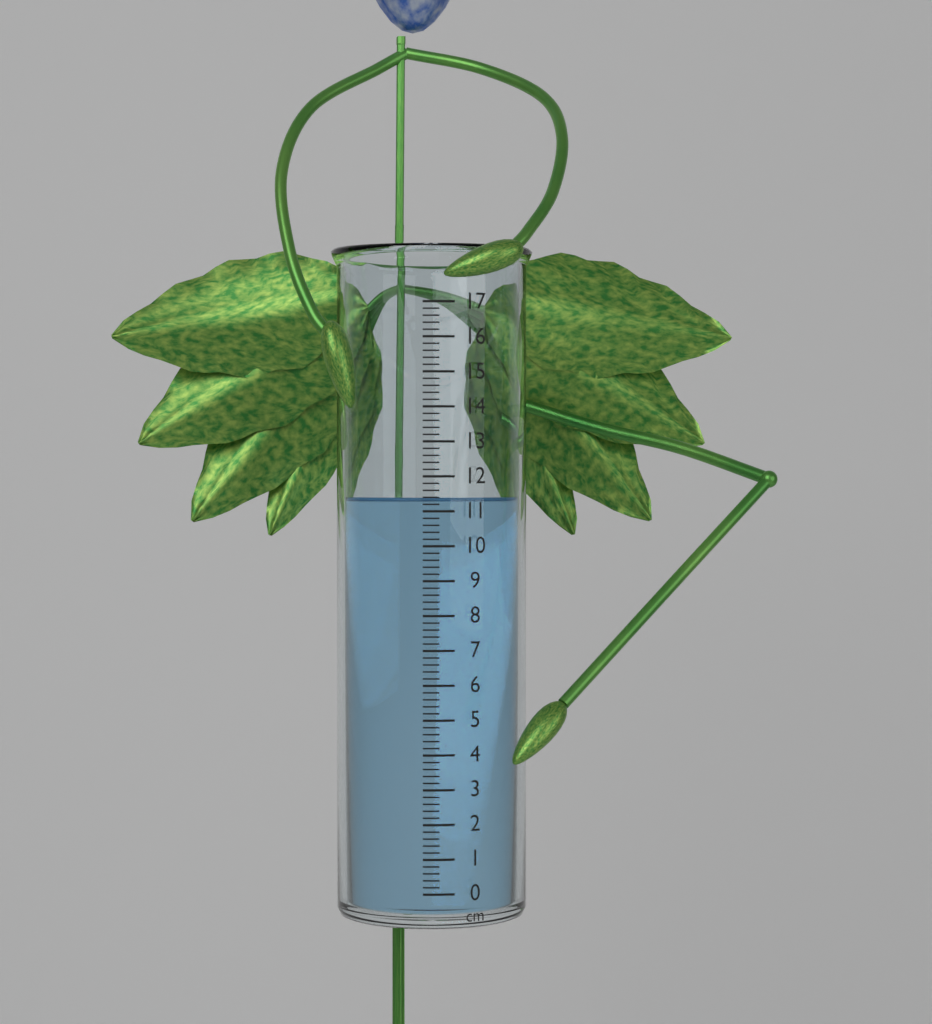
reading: 11.4 cm
